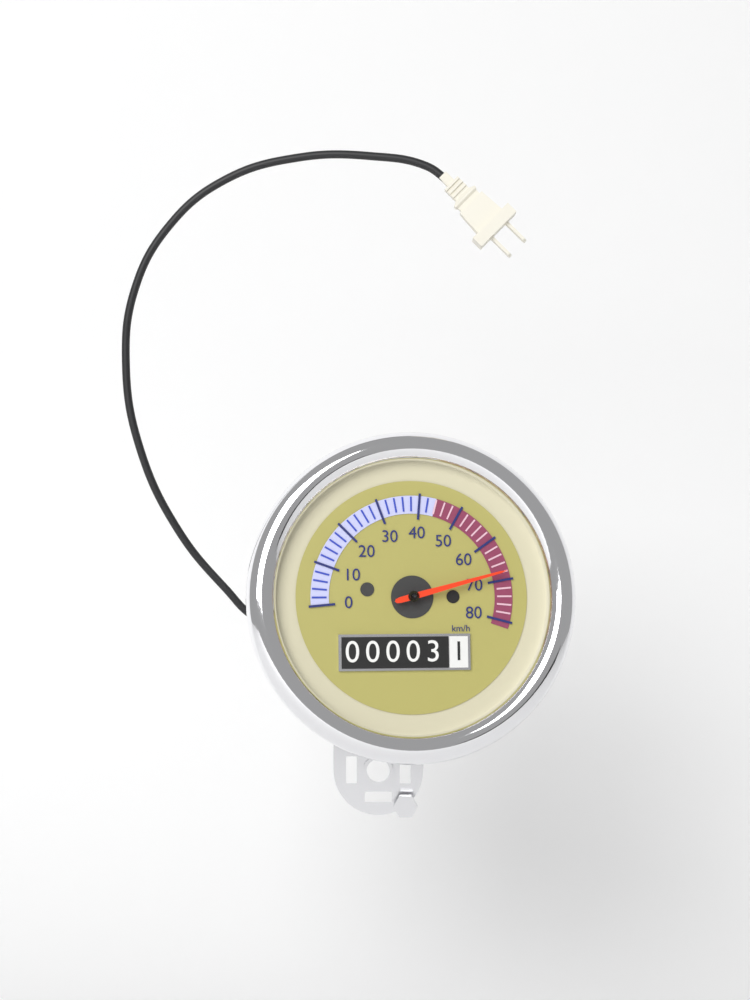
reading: 68 km/h
